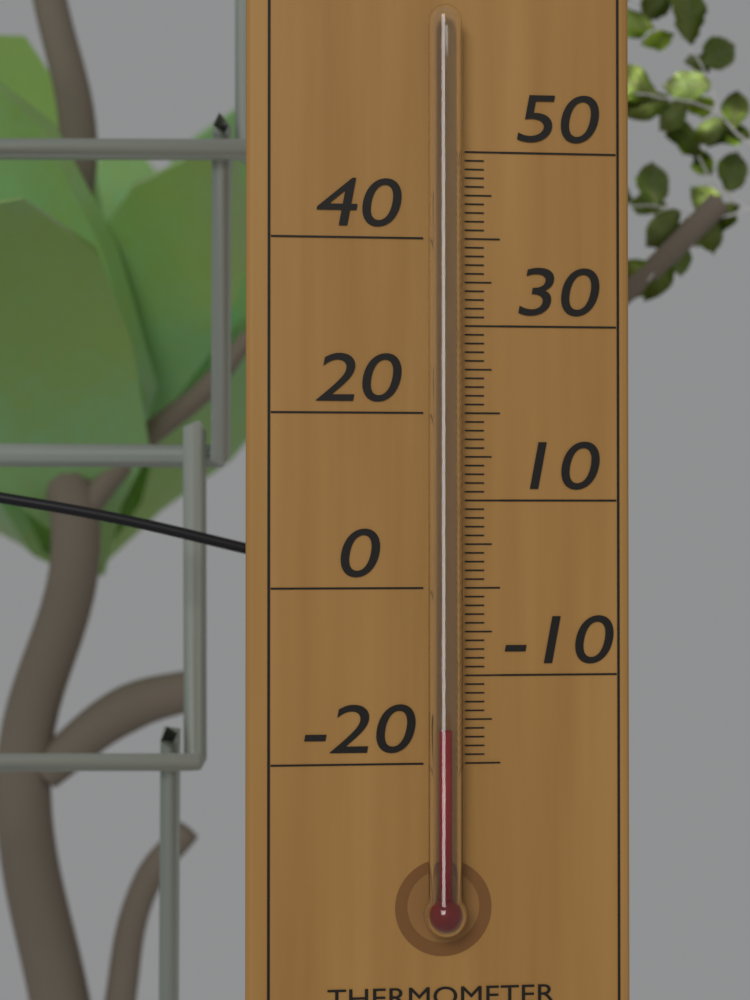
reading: -16 °C
